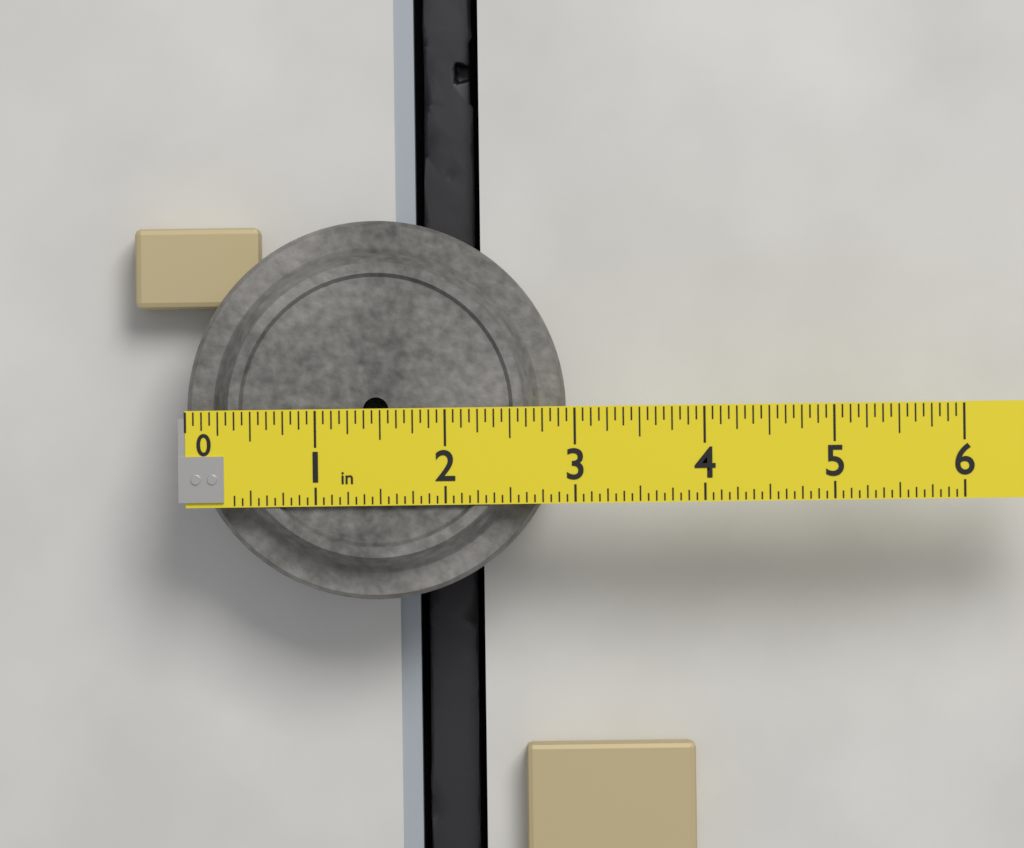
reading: 2.9375 in
